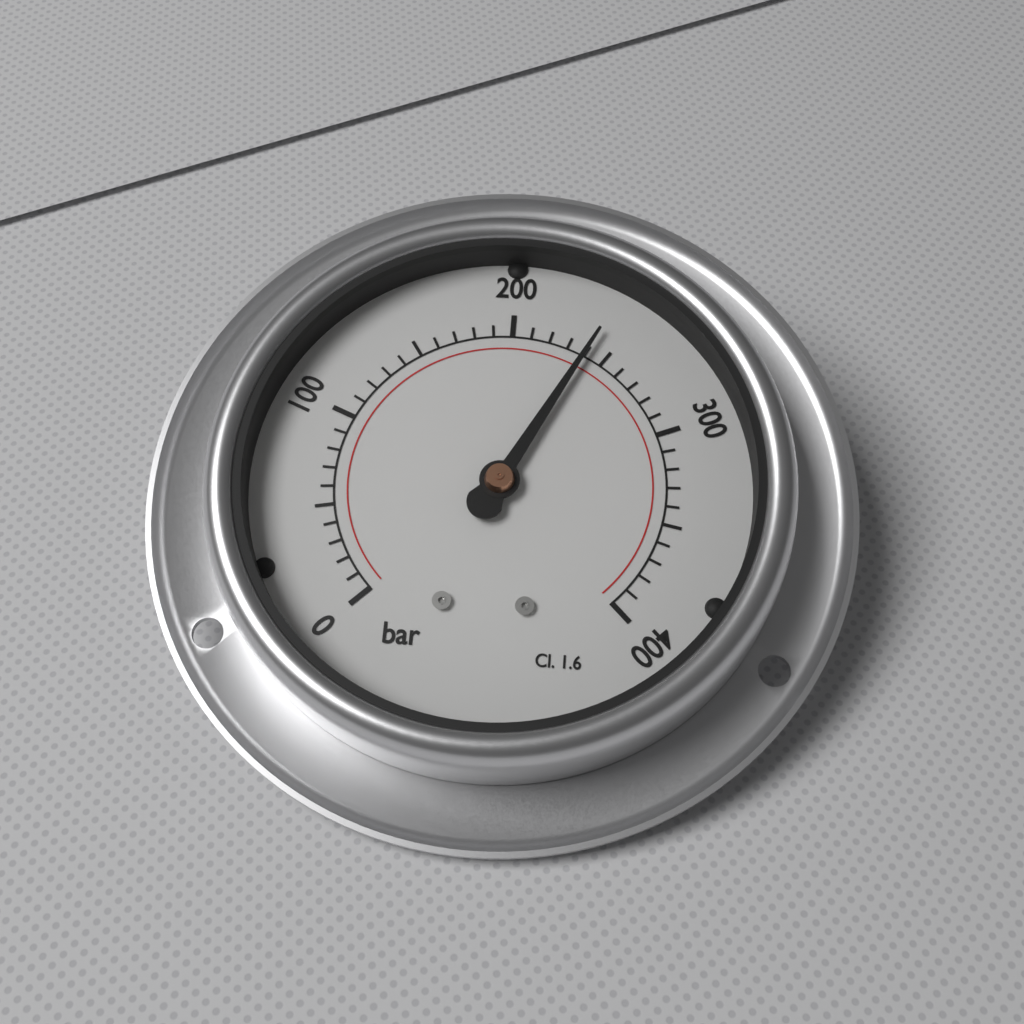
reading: 240 bar
